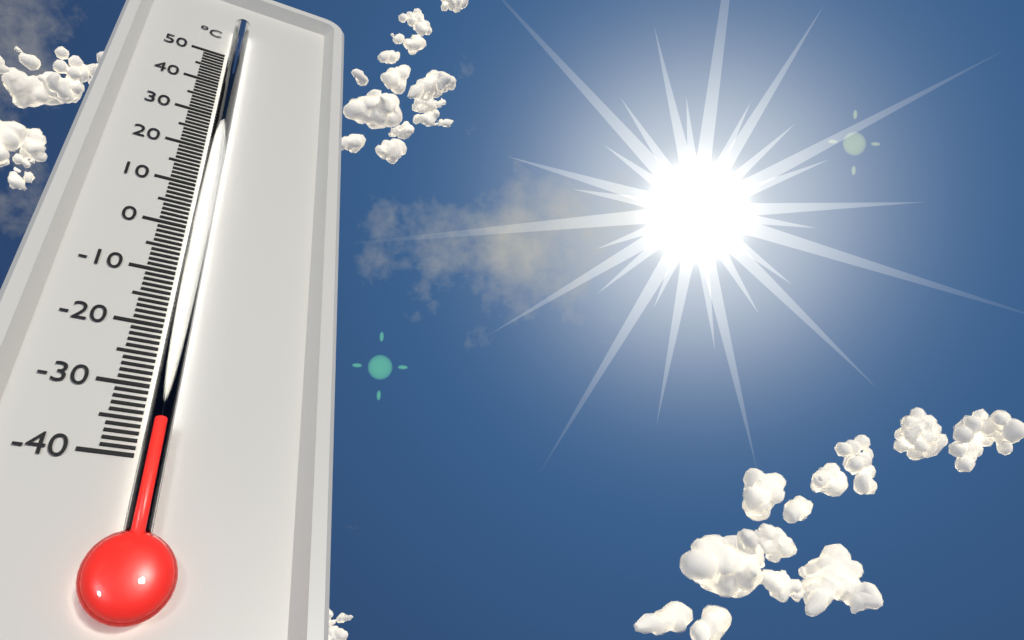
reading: -36 °C
